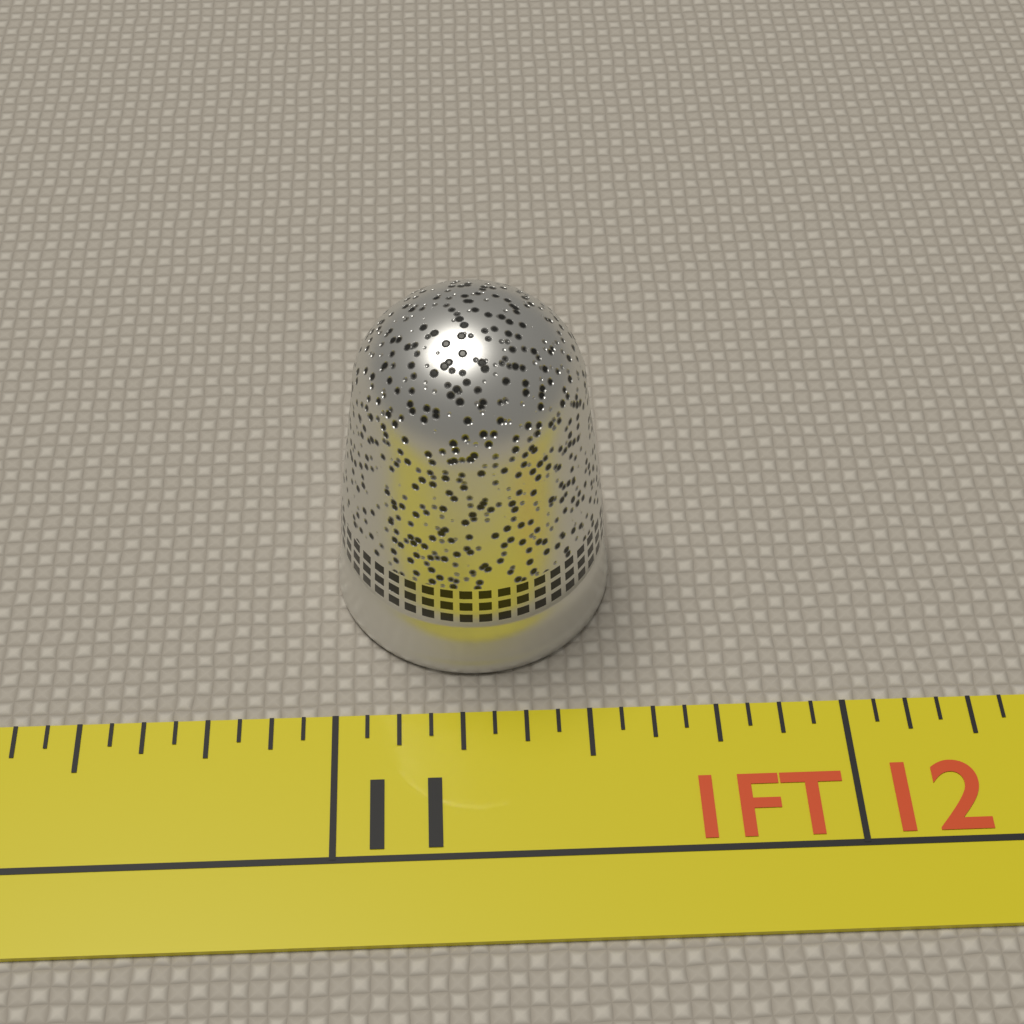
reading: 11.5625 in
